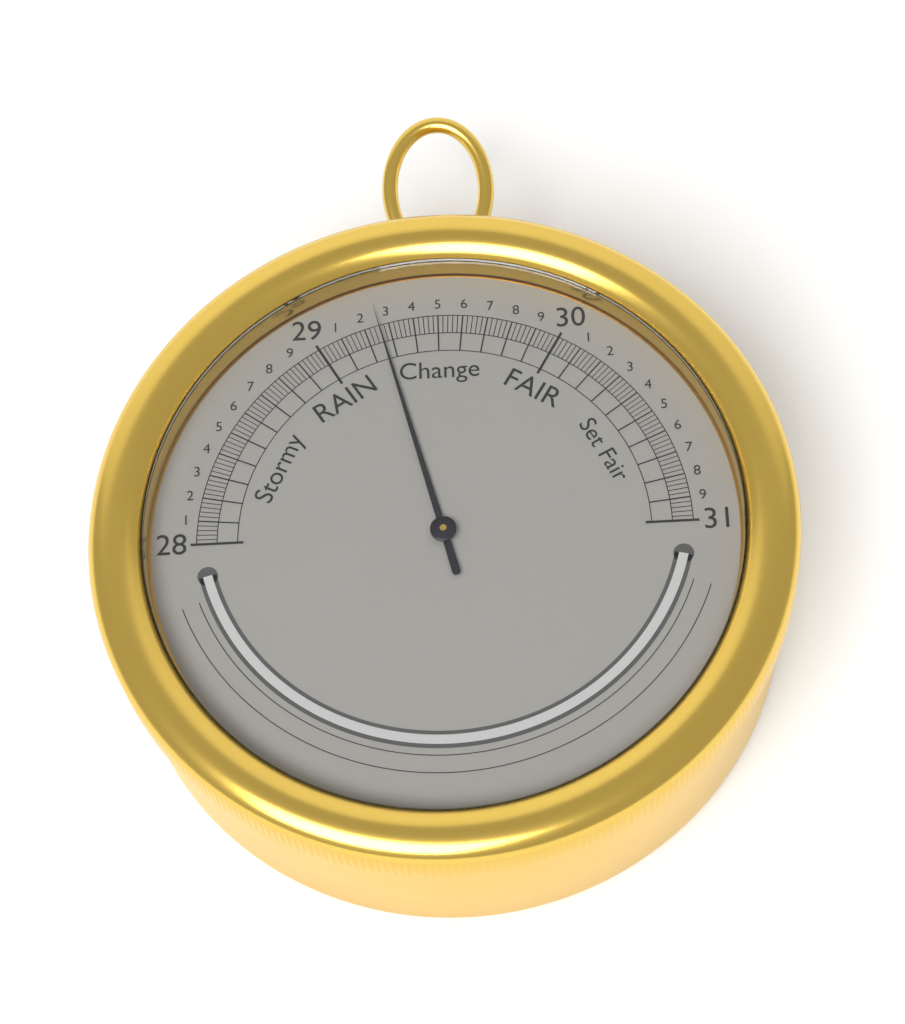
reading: 29.26 inHg
